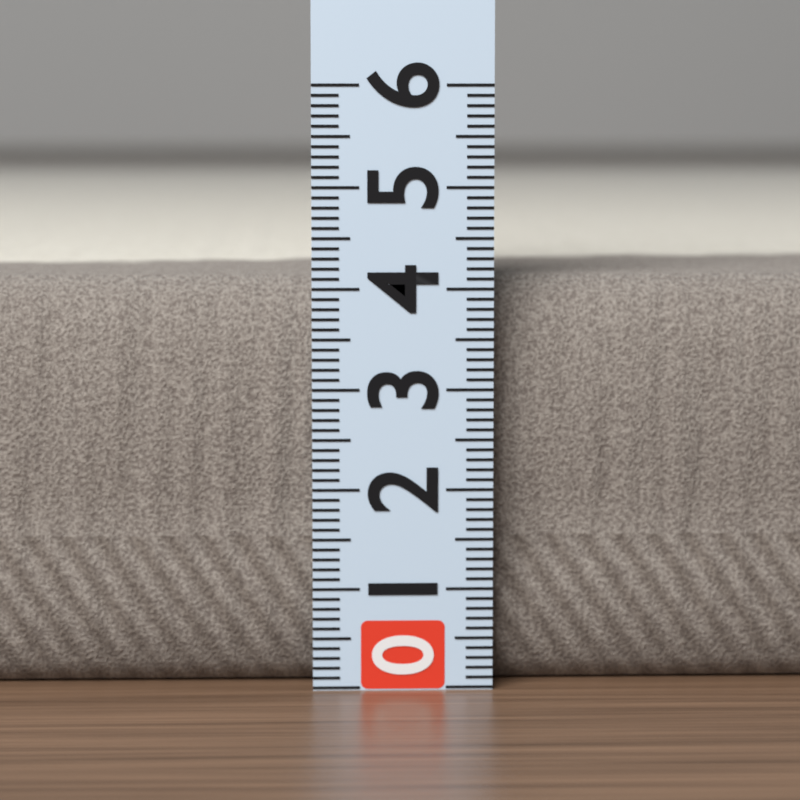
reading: 4.1 (no unit)
